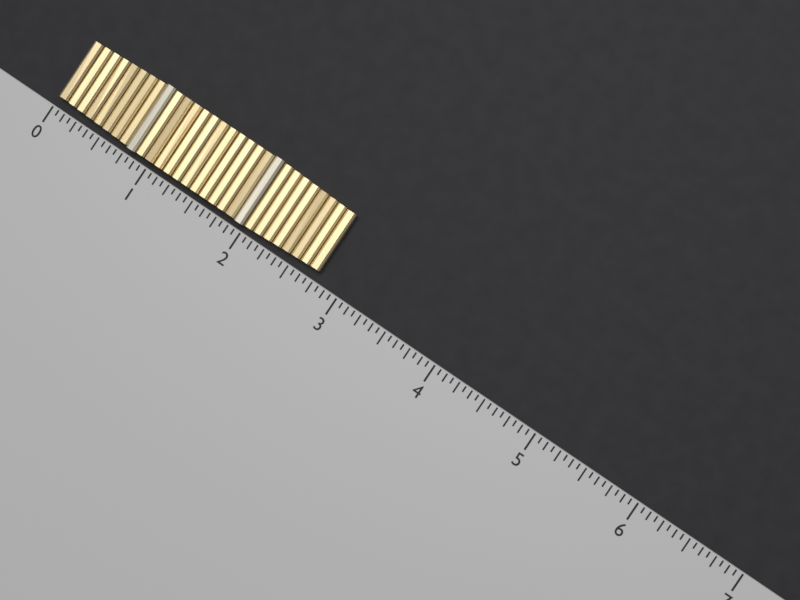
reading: 2.7500 (no unit)
